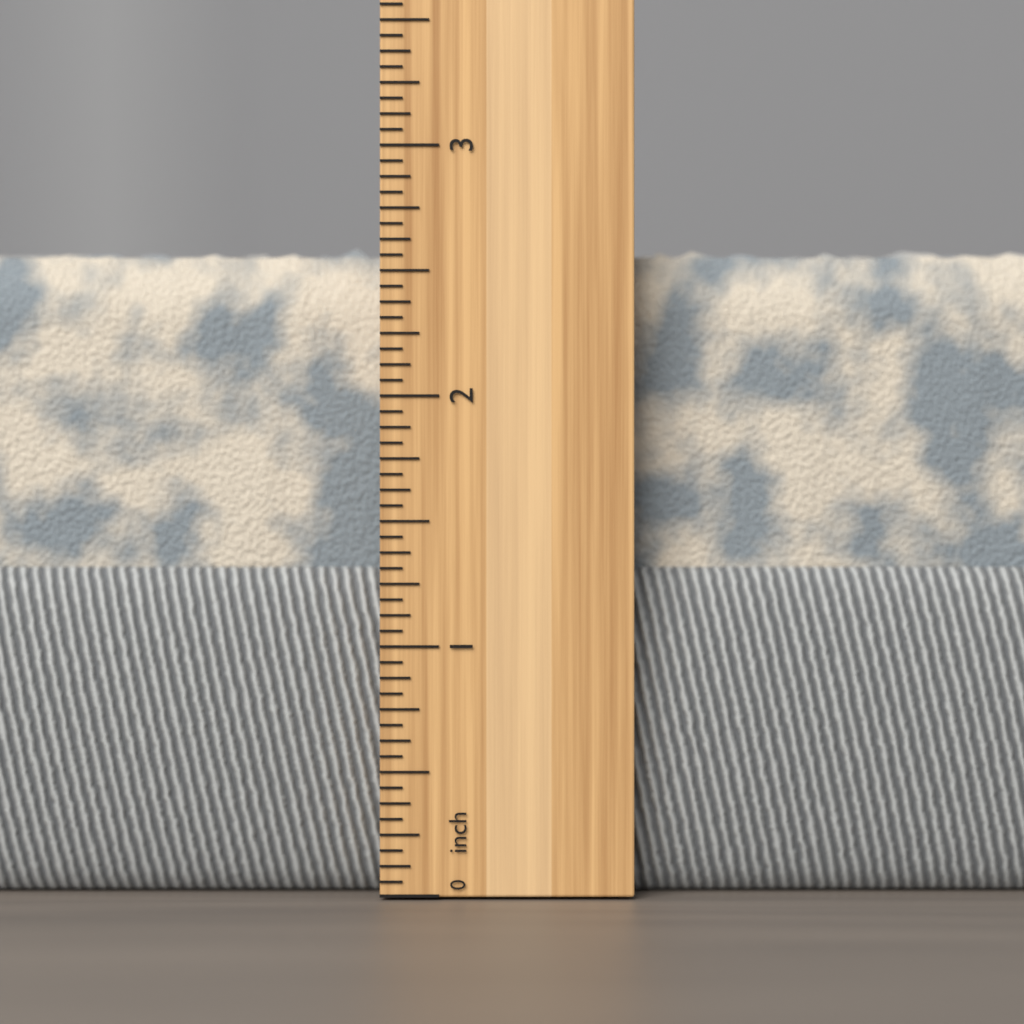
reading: 2.6250 inch
